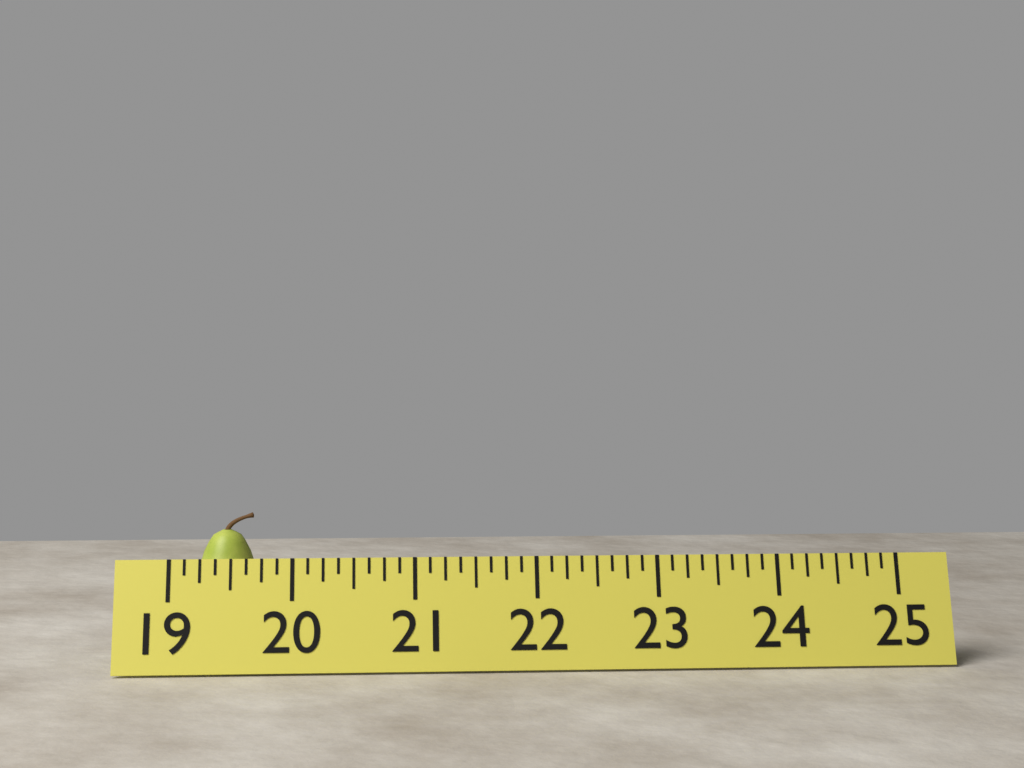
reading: 19.875 (no unit)
